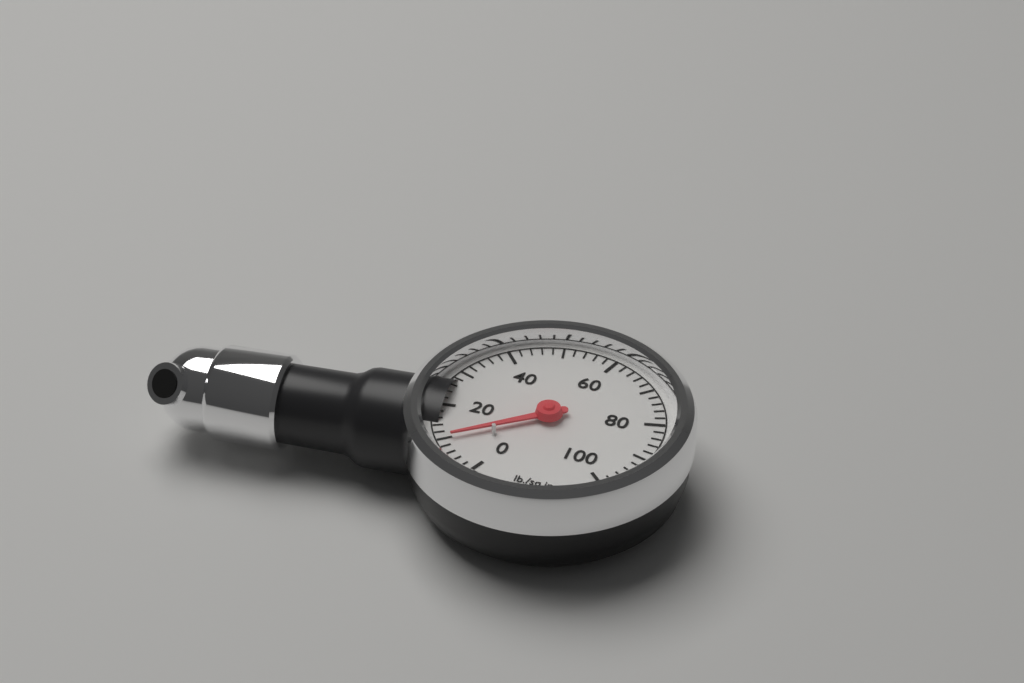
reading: 10 psi
